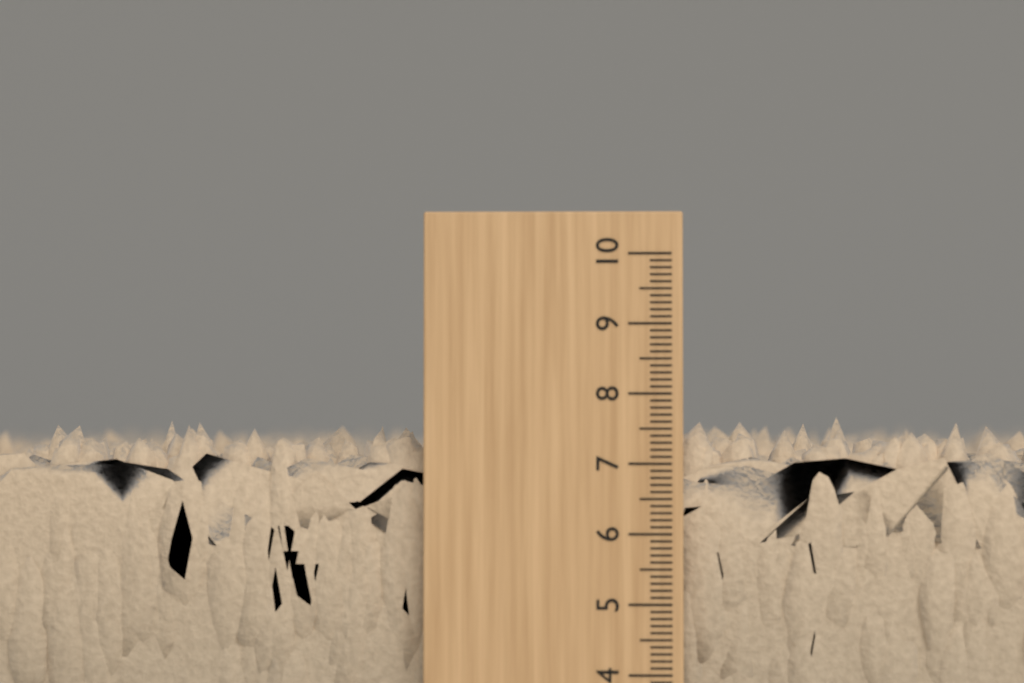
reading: 7.7 (no unit)
